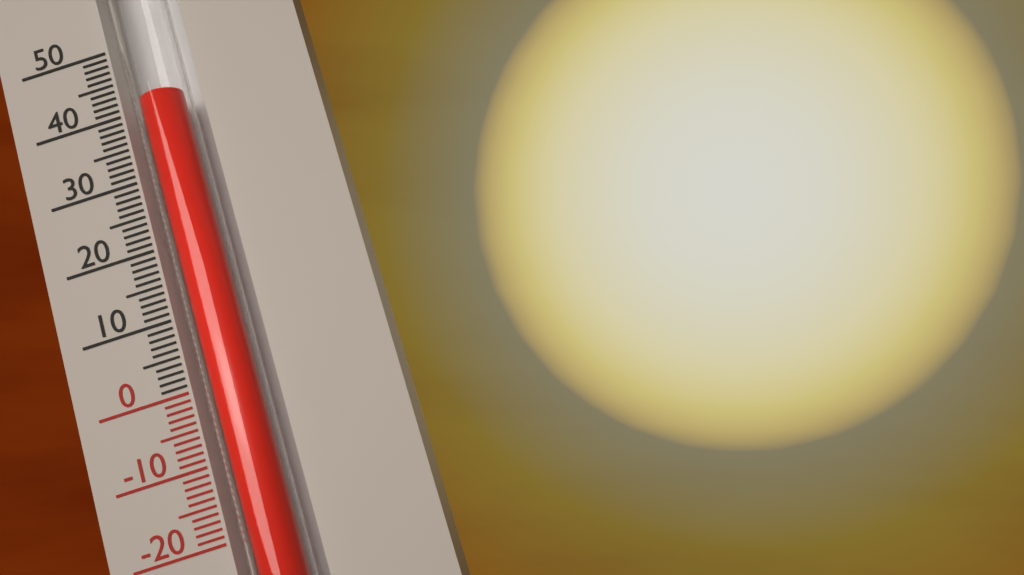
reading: 41 (no unit)
